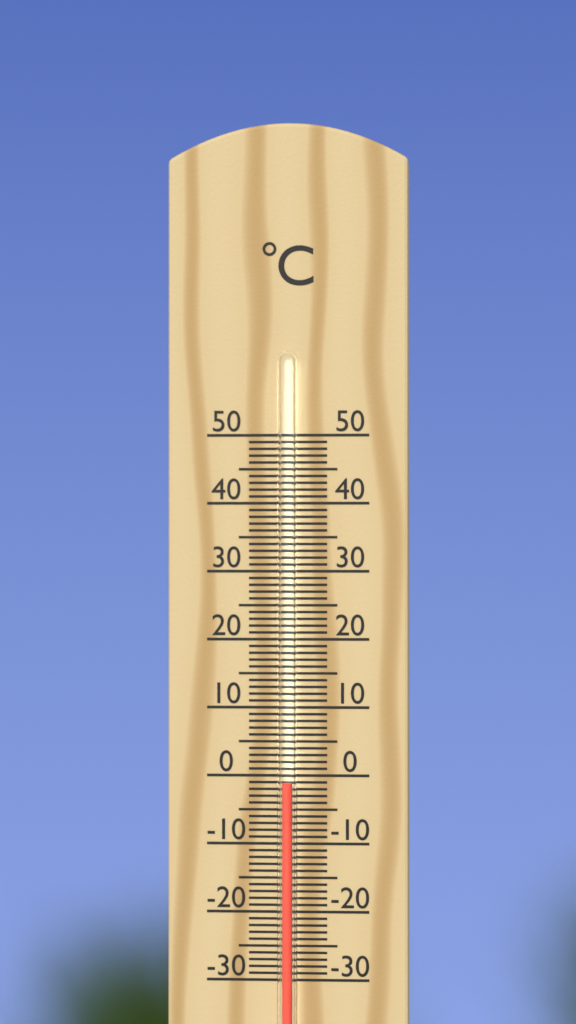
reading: -1 °C
